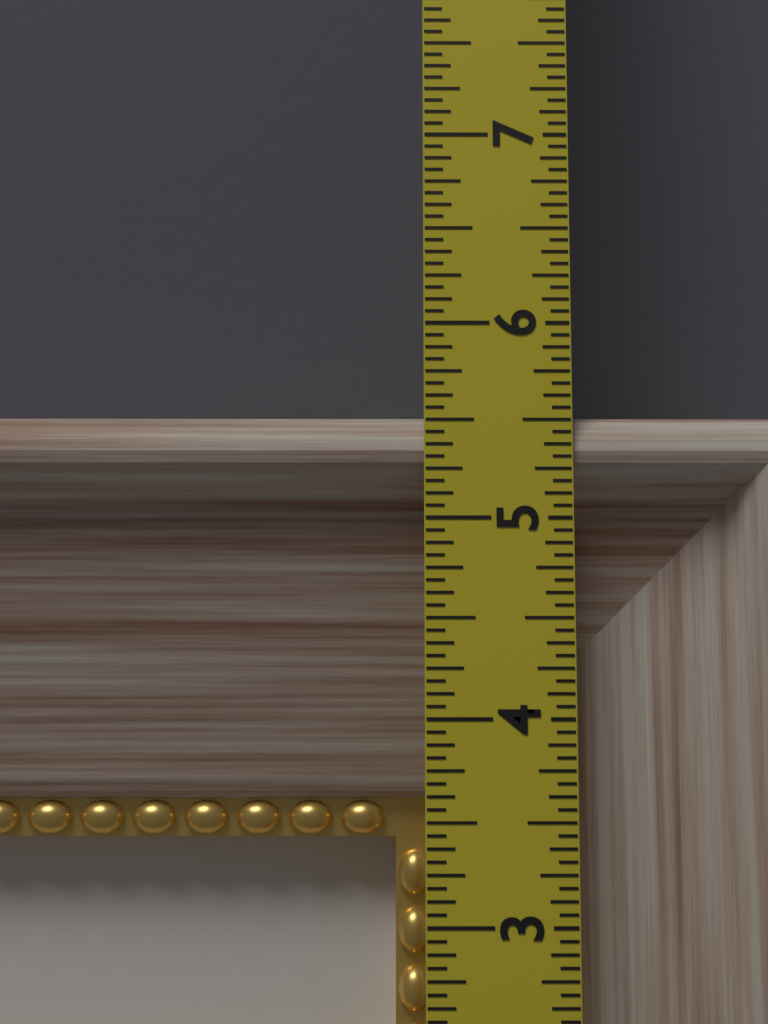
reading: 5.5625 in
